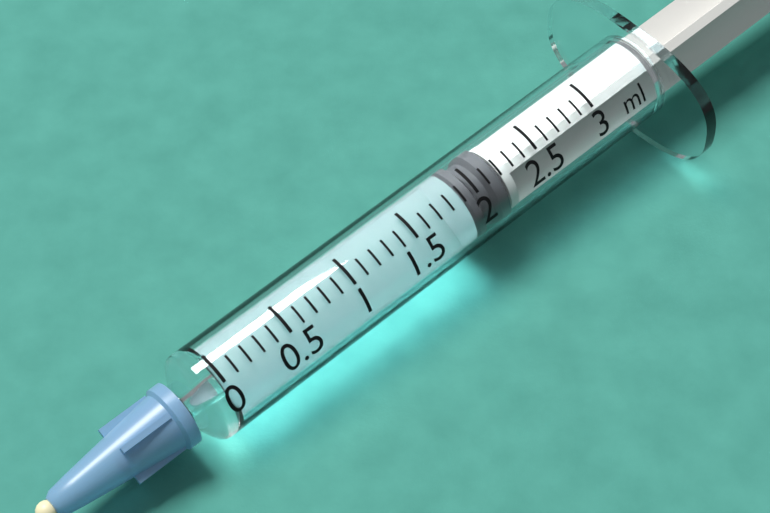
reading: 1.9 ml
